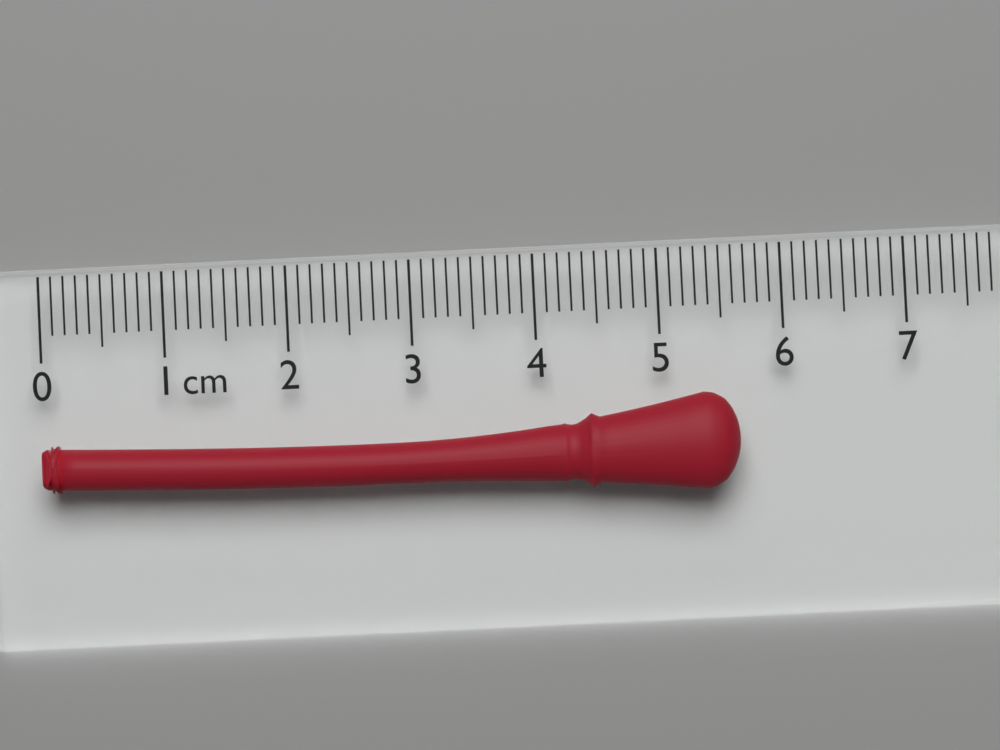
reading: 5.6 cm
